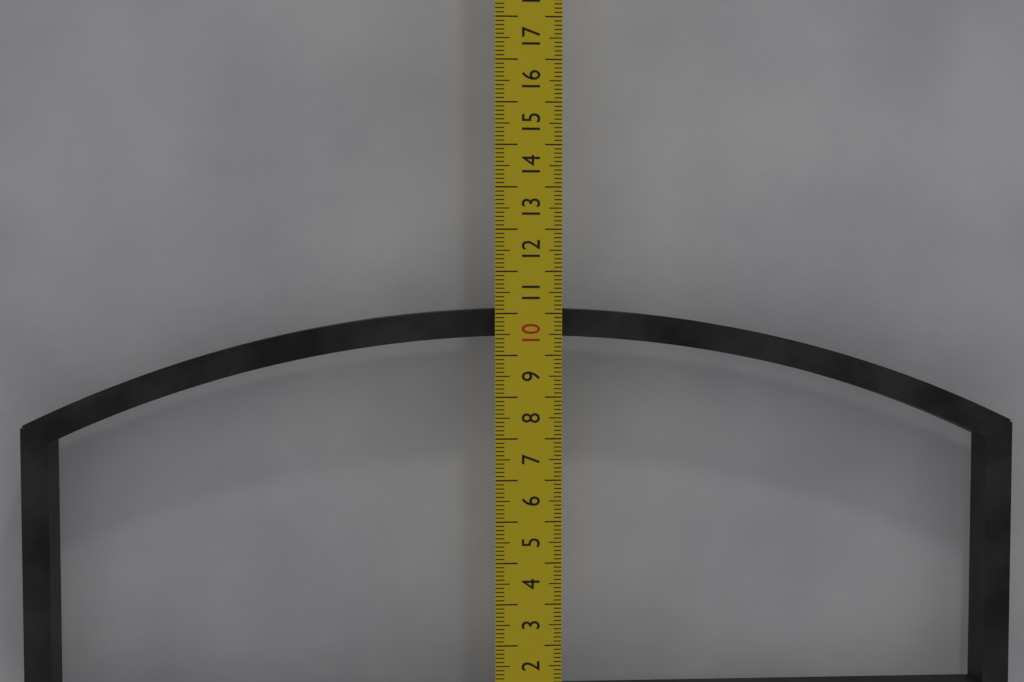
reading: 10.1 cm
